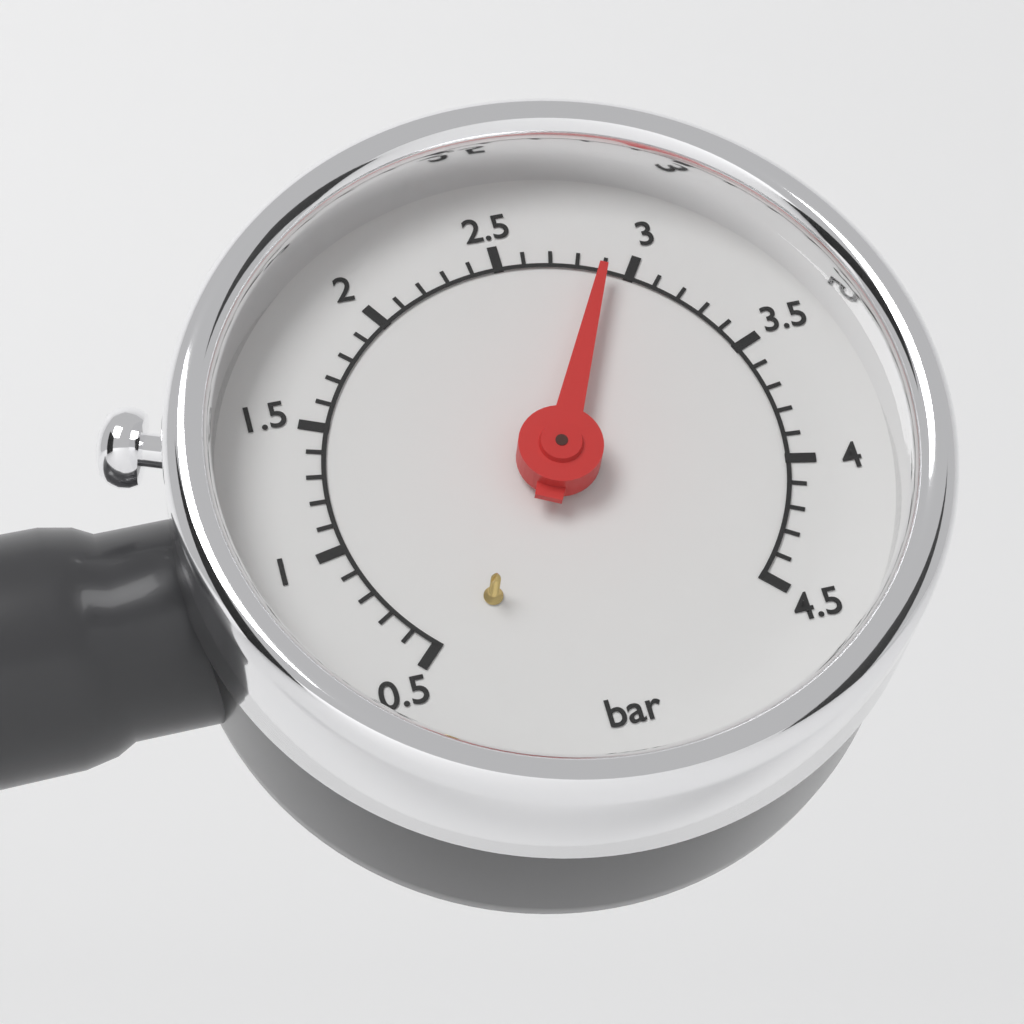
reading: 2.9 bar
